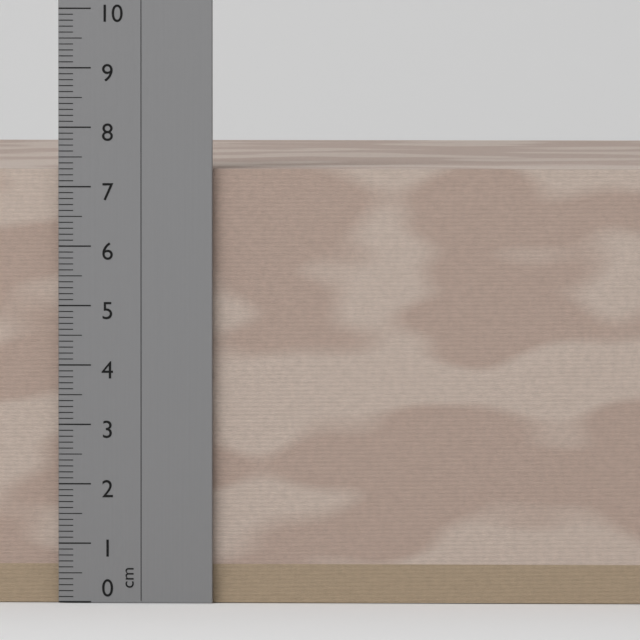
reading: 7.3 cm
